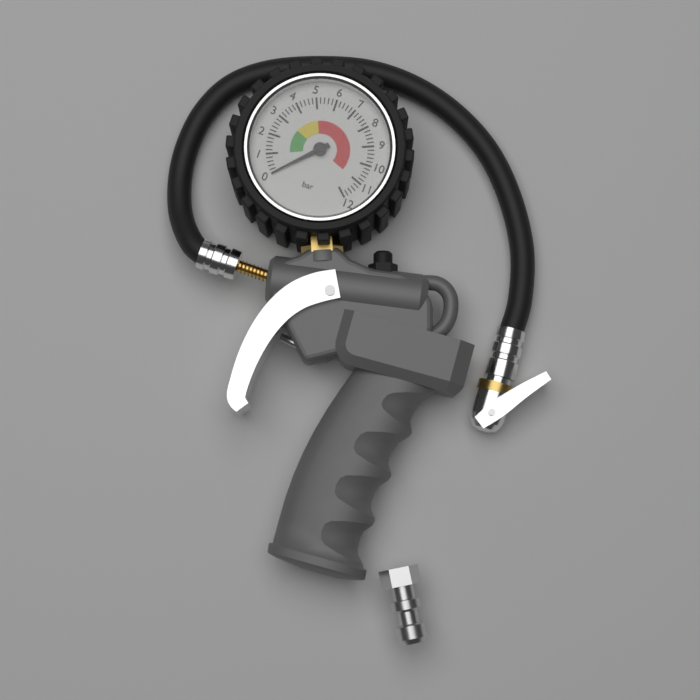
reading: 0.0 bar
